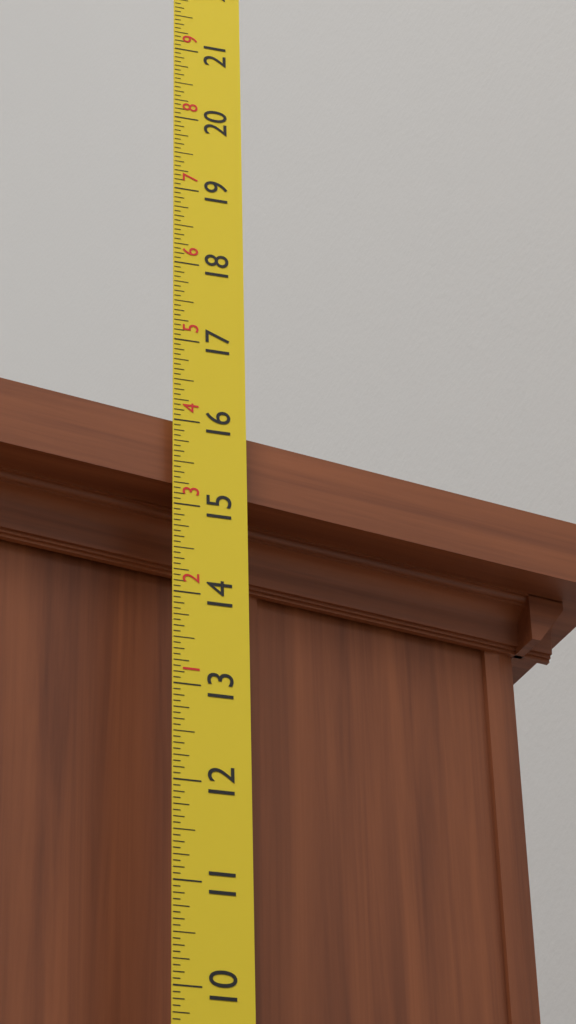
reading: 16.0625 in
